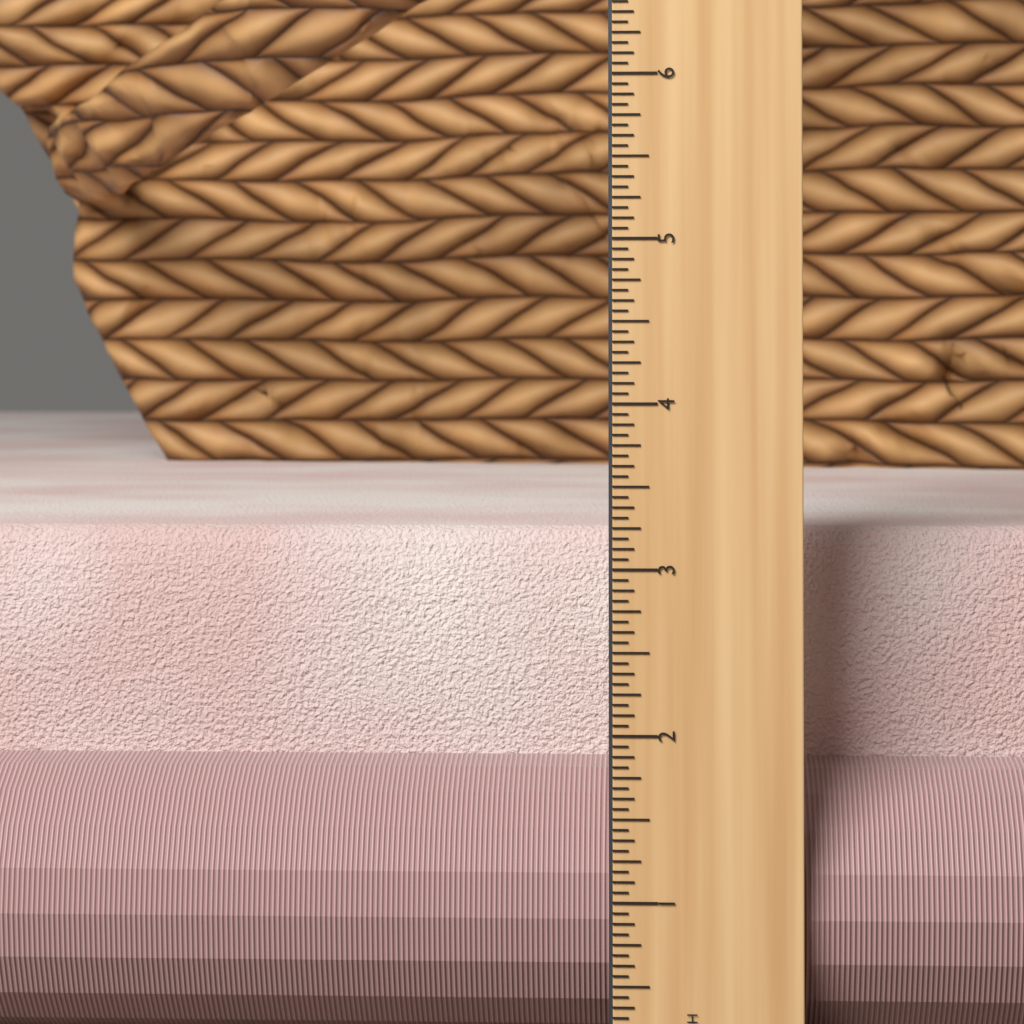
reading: 3.1875 in
